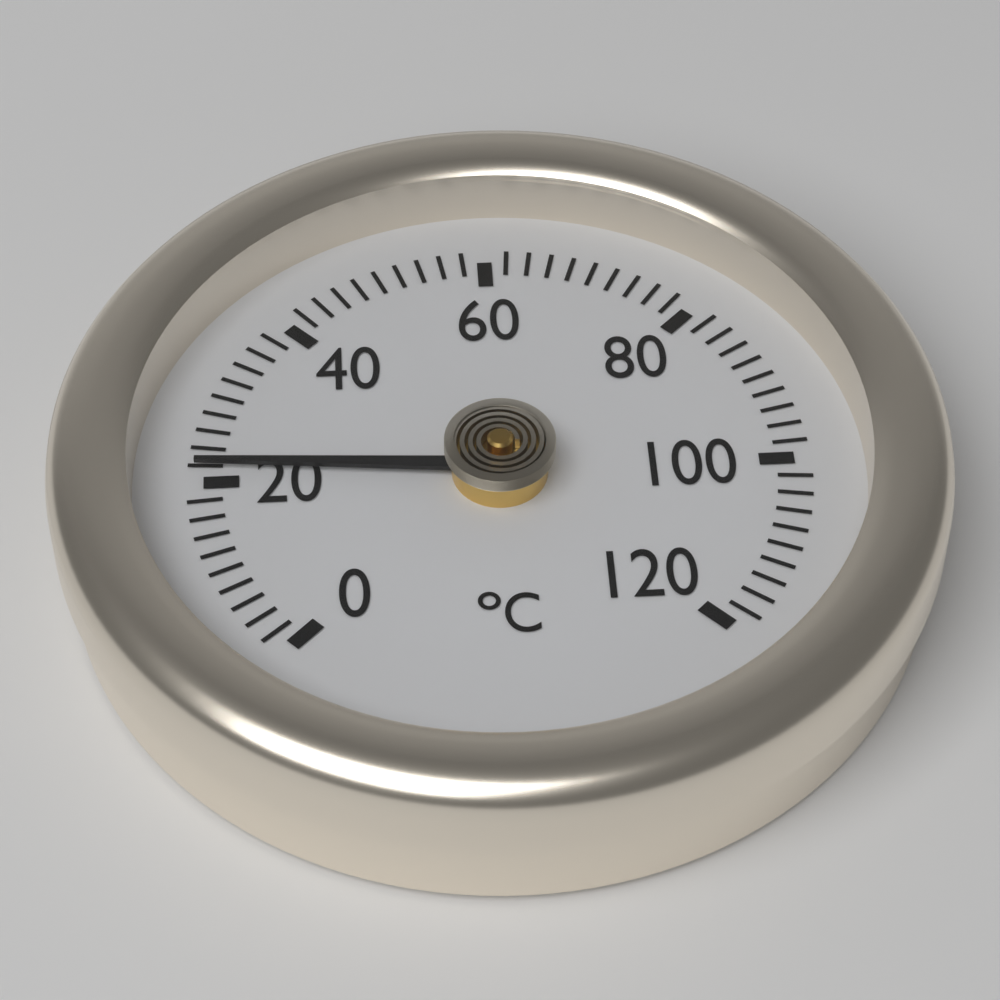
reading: 22 °C
